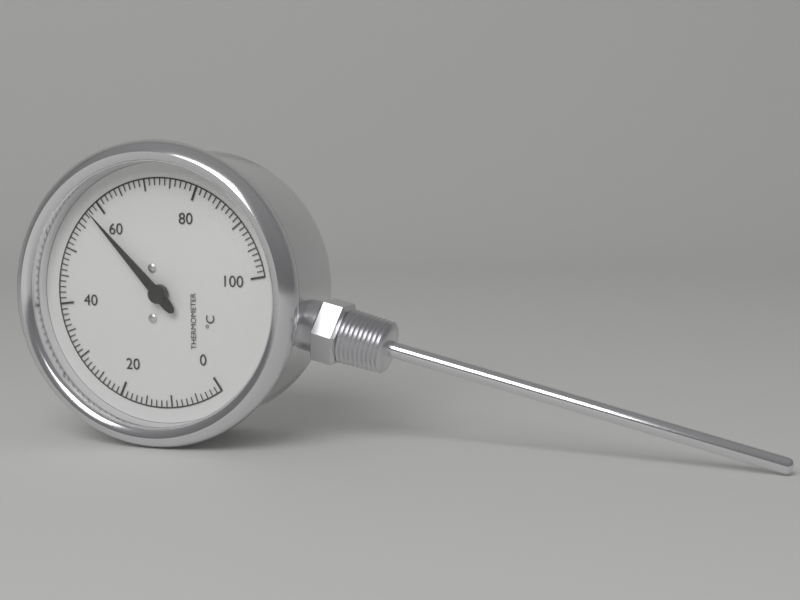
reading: 58 °C
